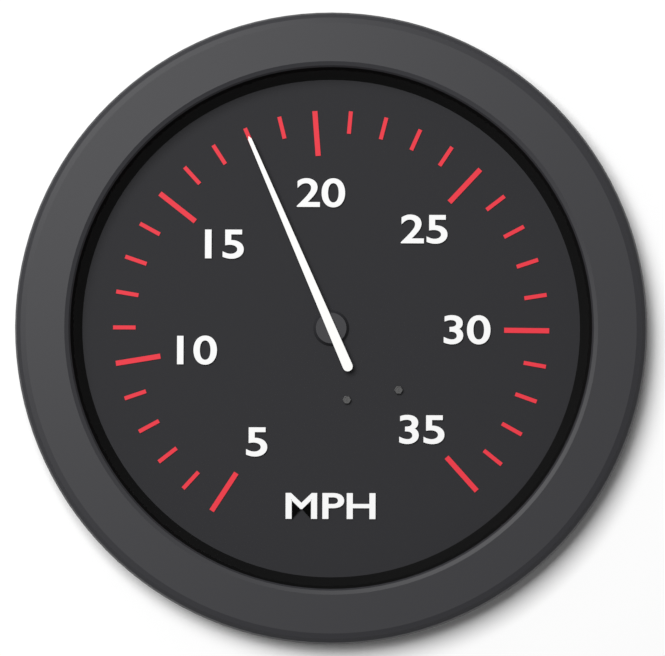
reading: 18 MPH
